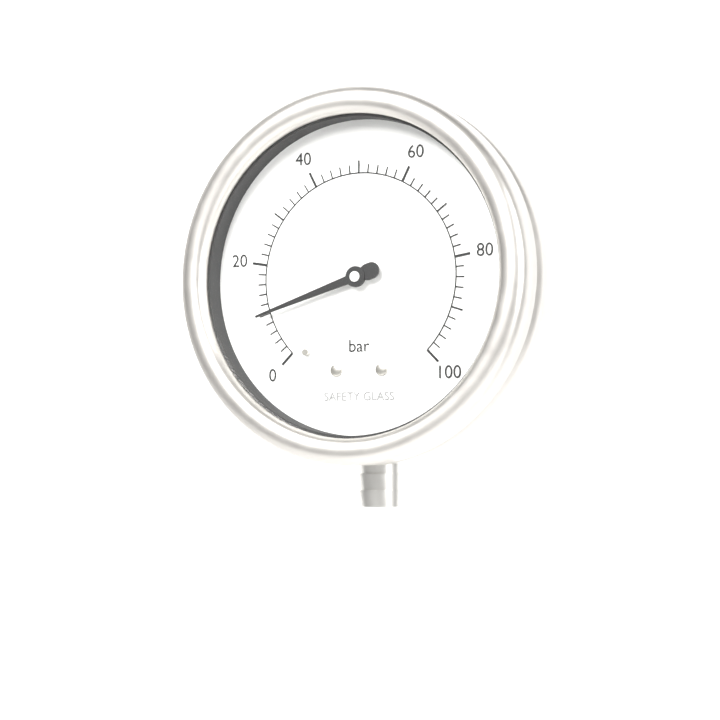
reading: 10 bar
